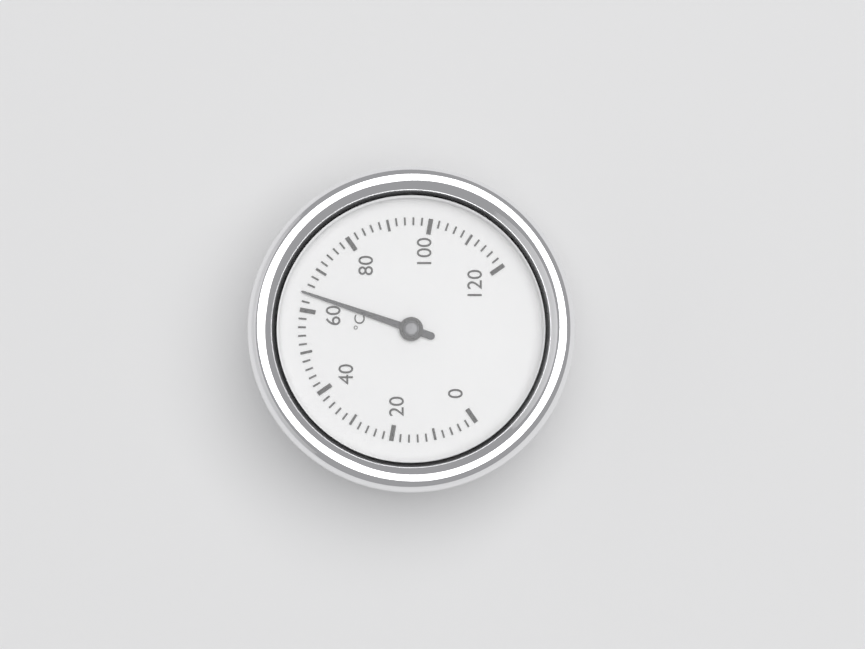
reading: 64 °C
